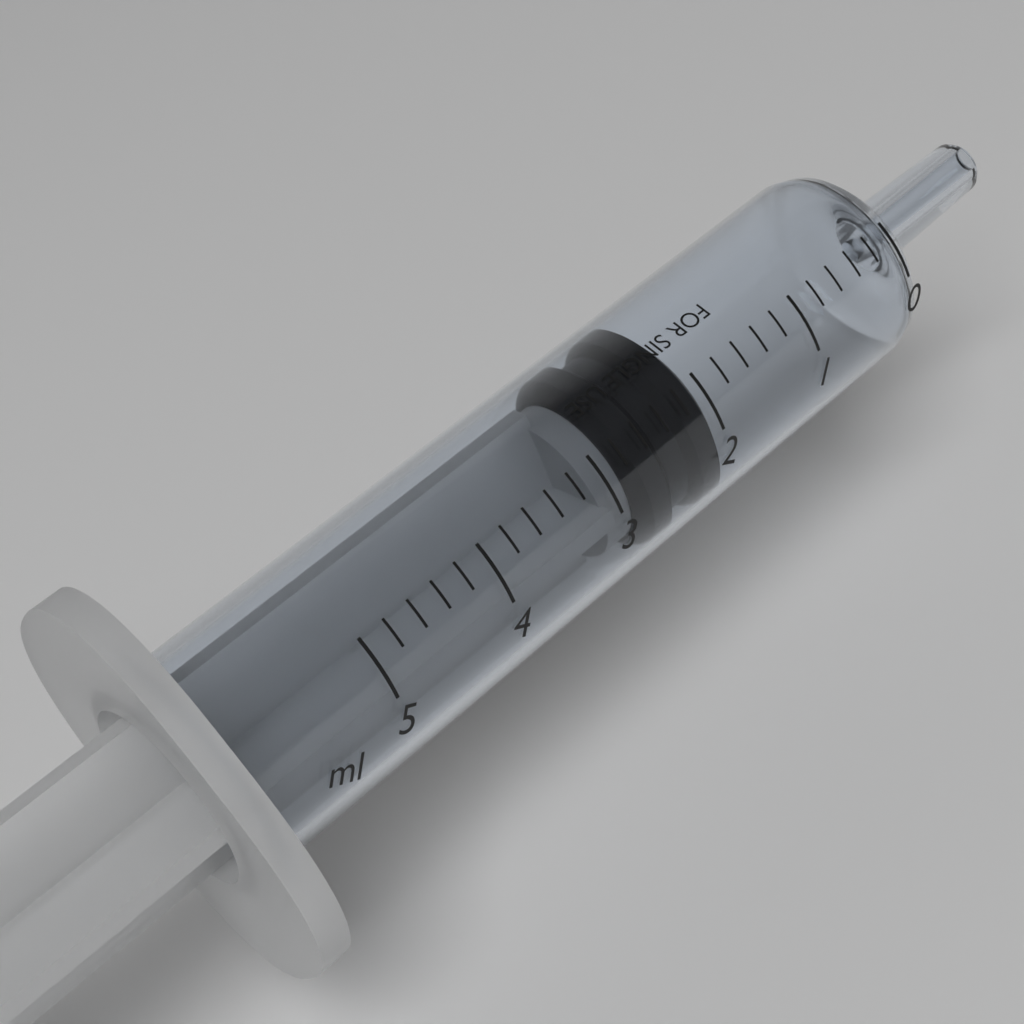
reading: 2.0 ml
